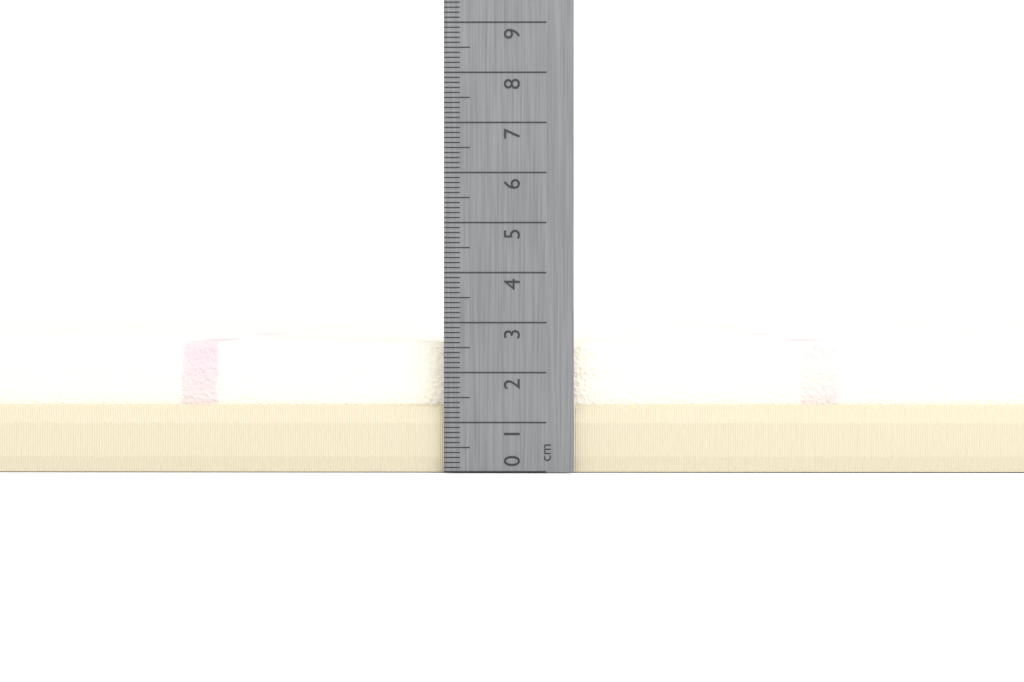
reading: 2.6 cm
